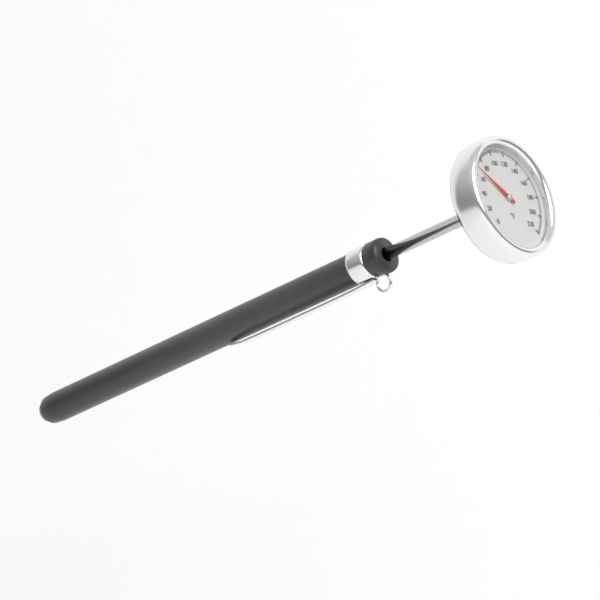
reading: 68 °F
